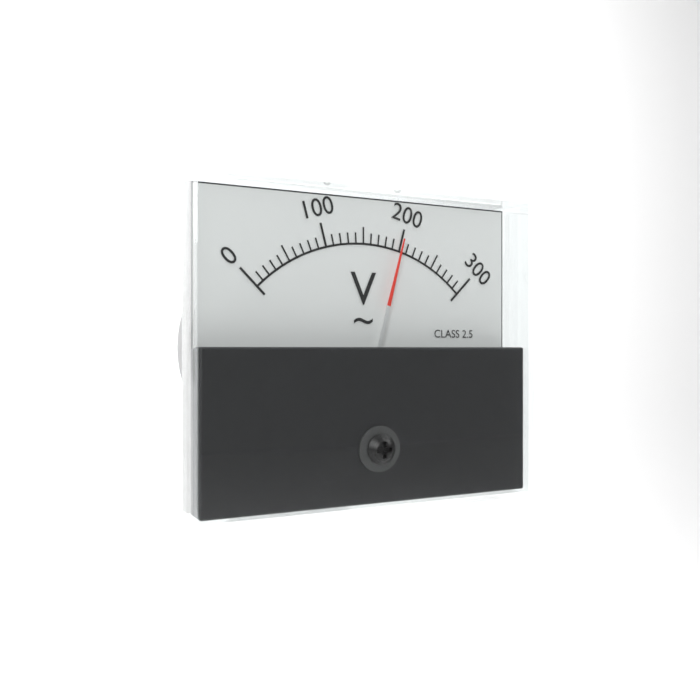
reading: 200 V
